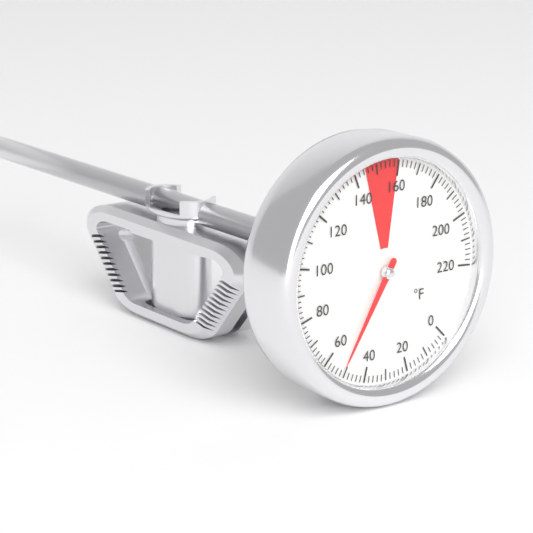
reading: 52 °F
